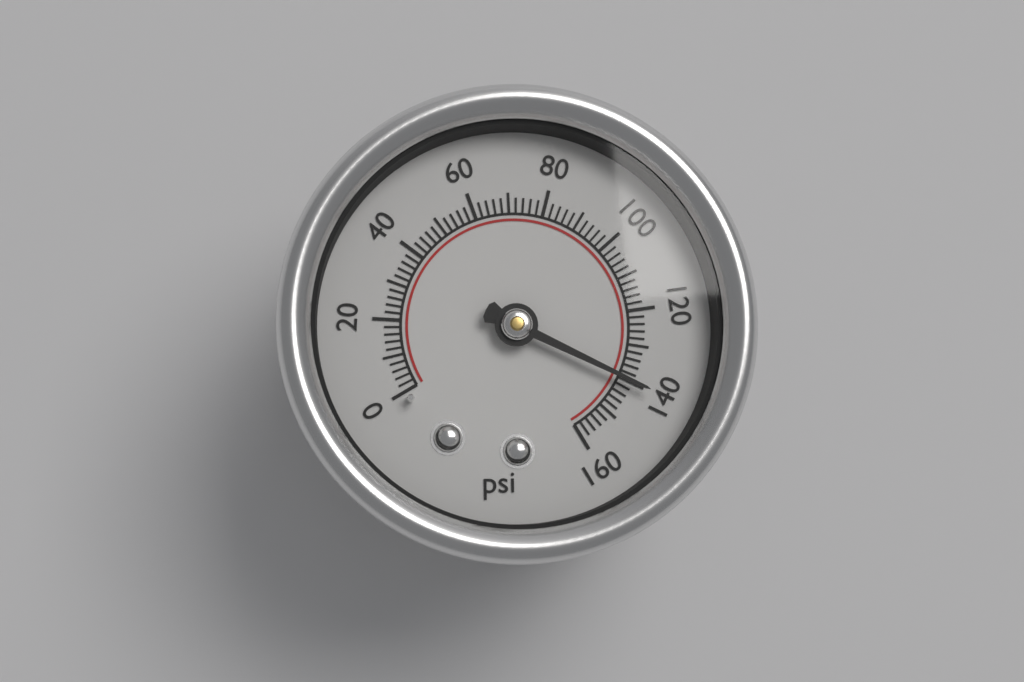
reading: 140 psi
